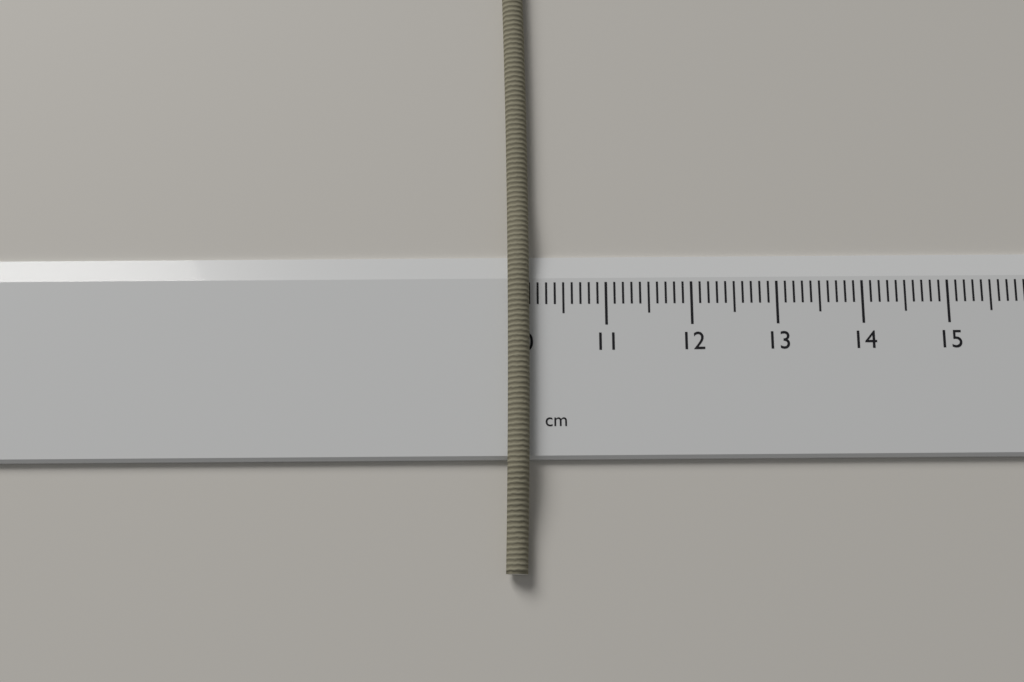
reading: 10.1 cm
